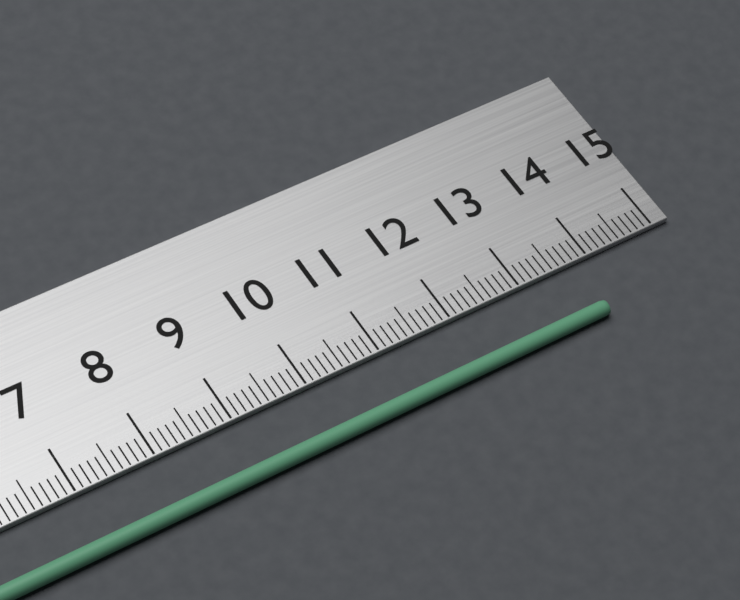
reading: 13.8 cm
